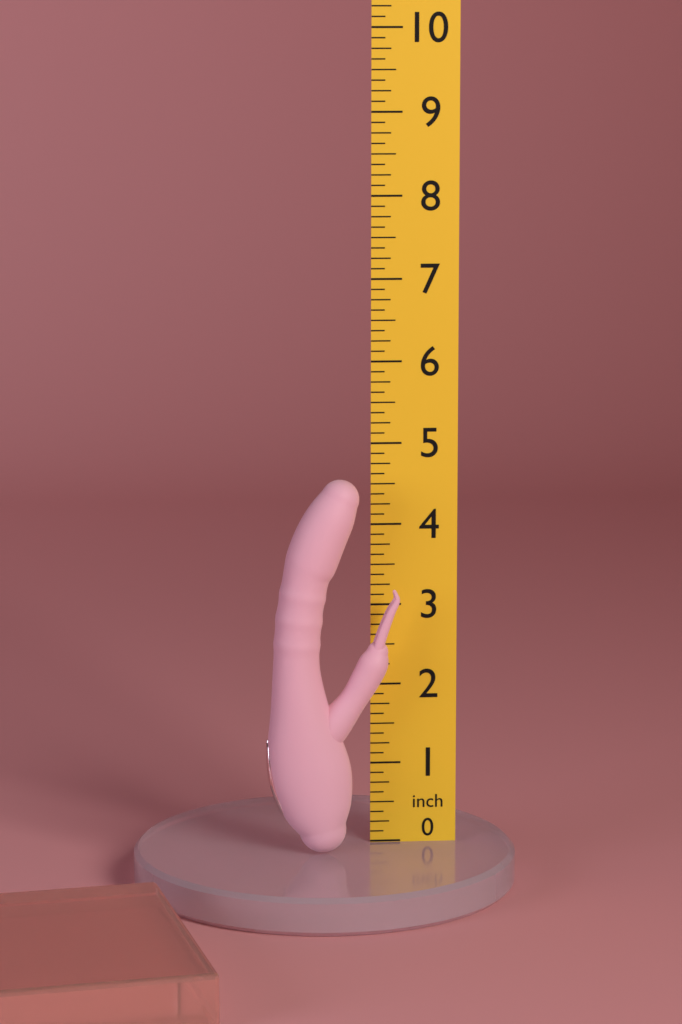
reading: 4.625 inch
